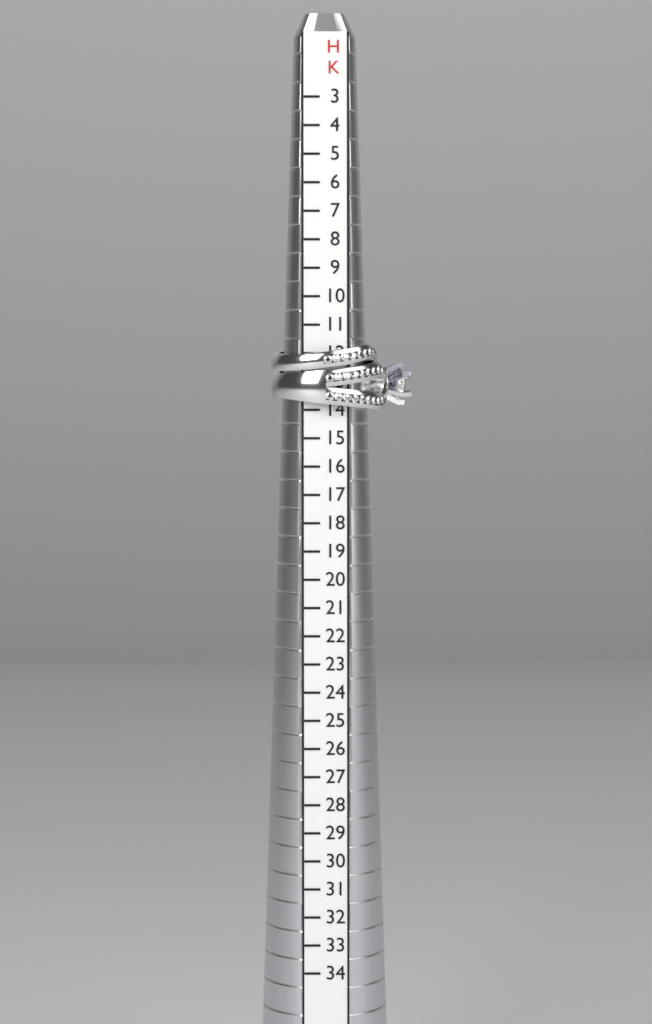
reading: 14 HK
